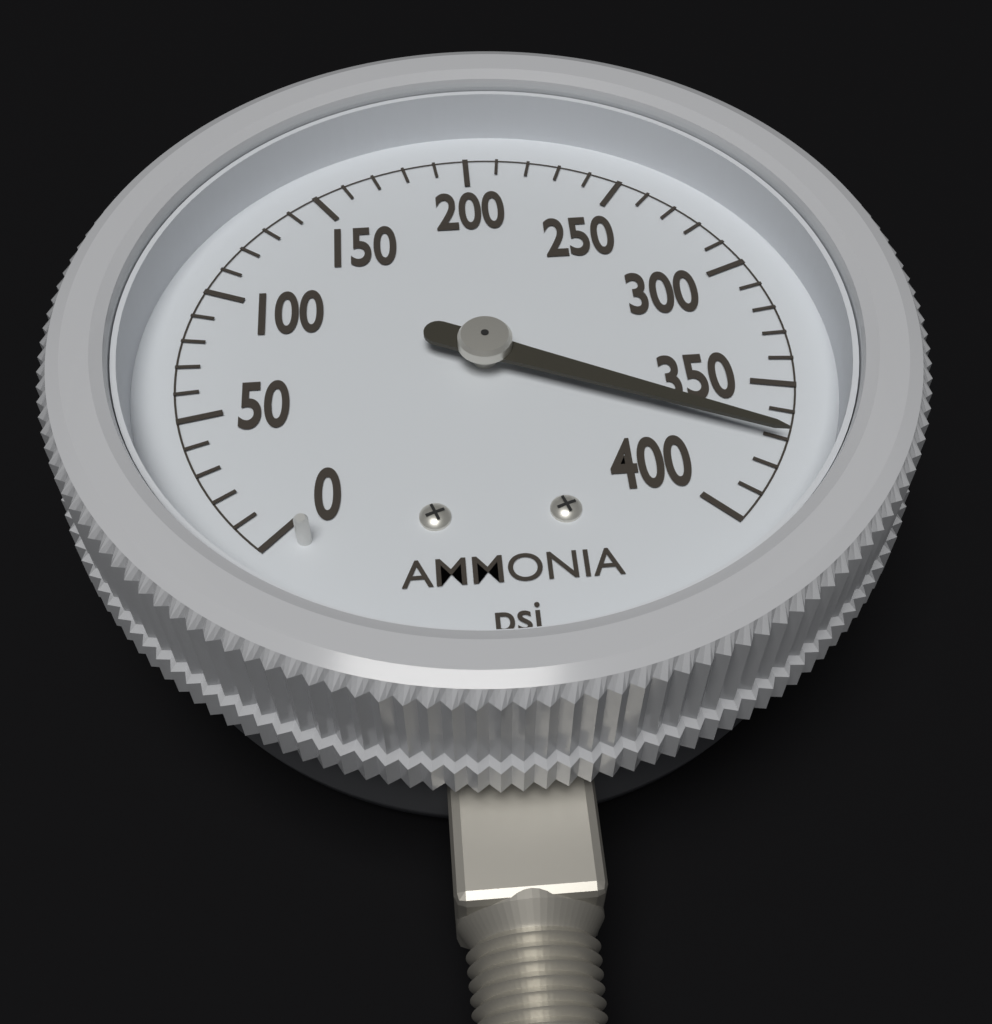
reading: 370 psi
